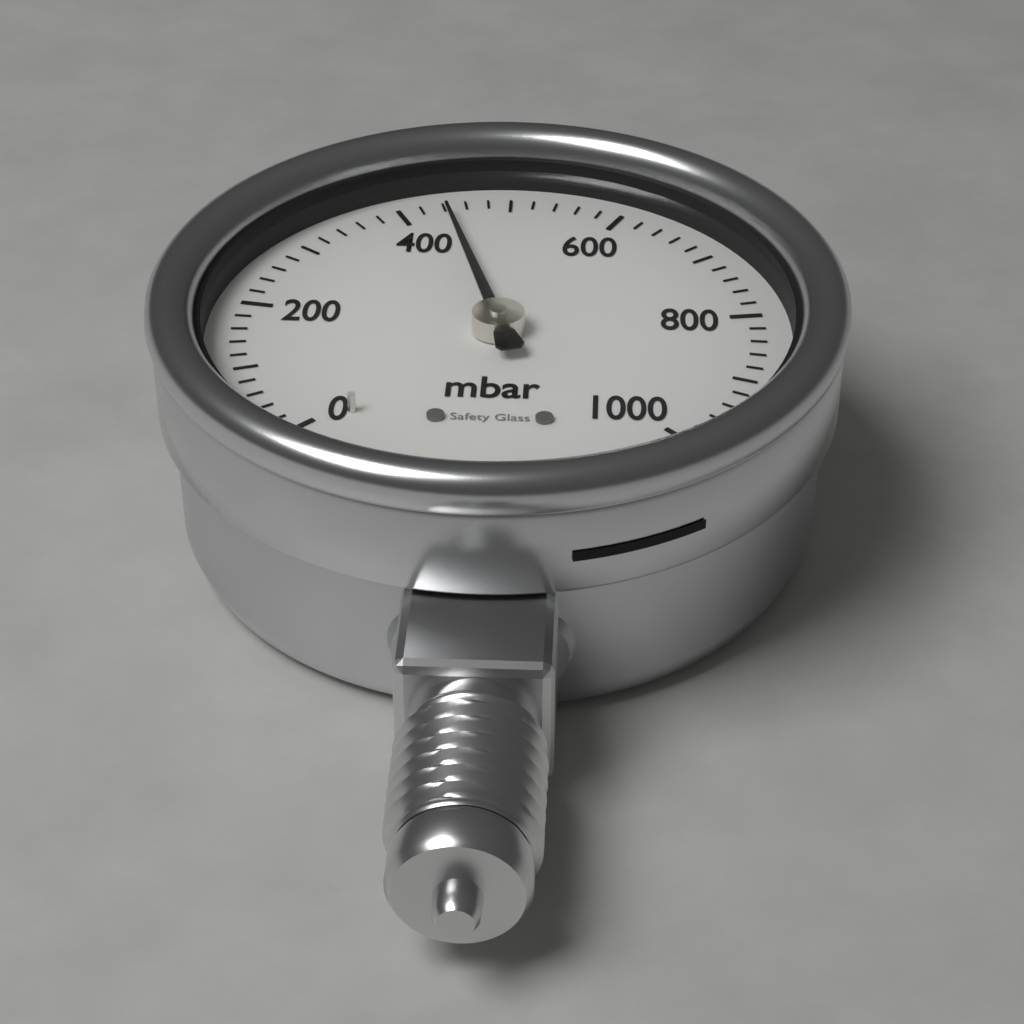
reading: 440 mbar
